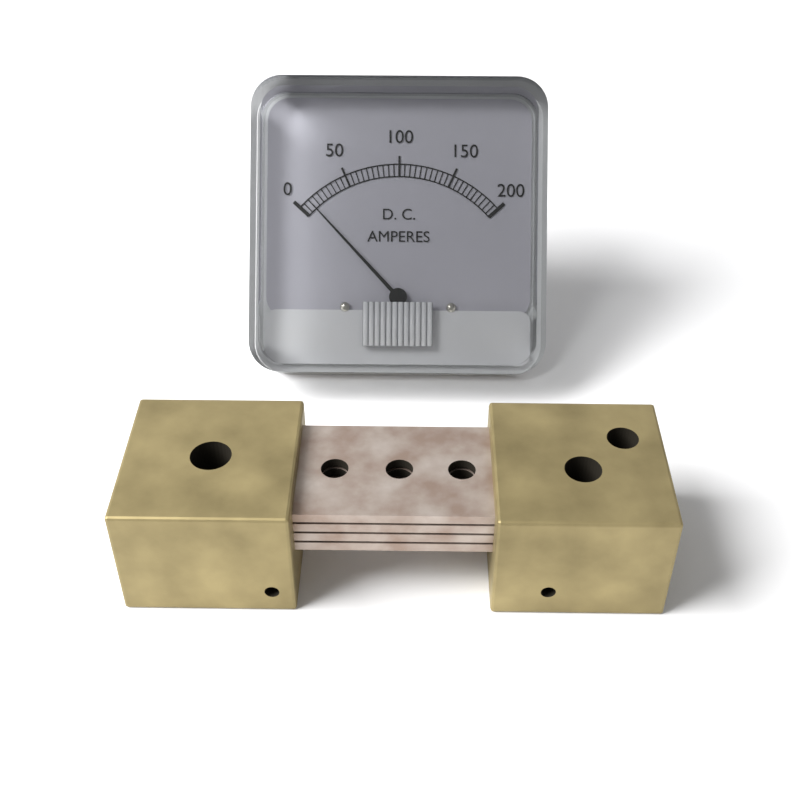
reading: 10 A
